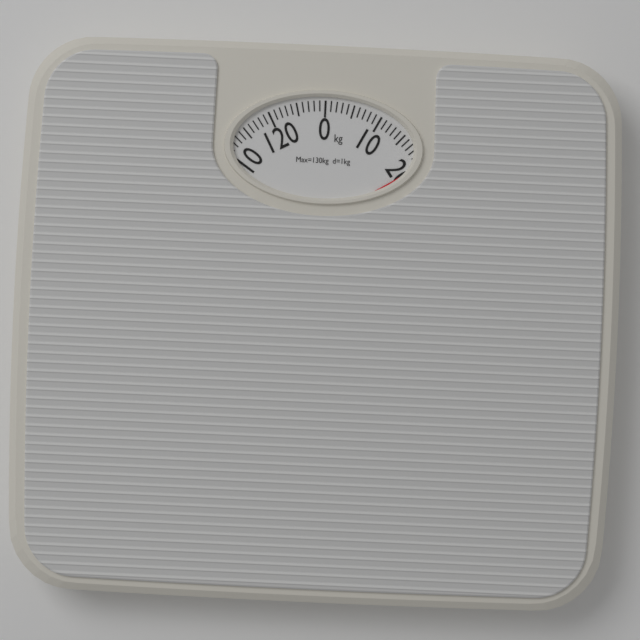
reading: 21 kg
